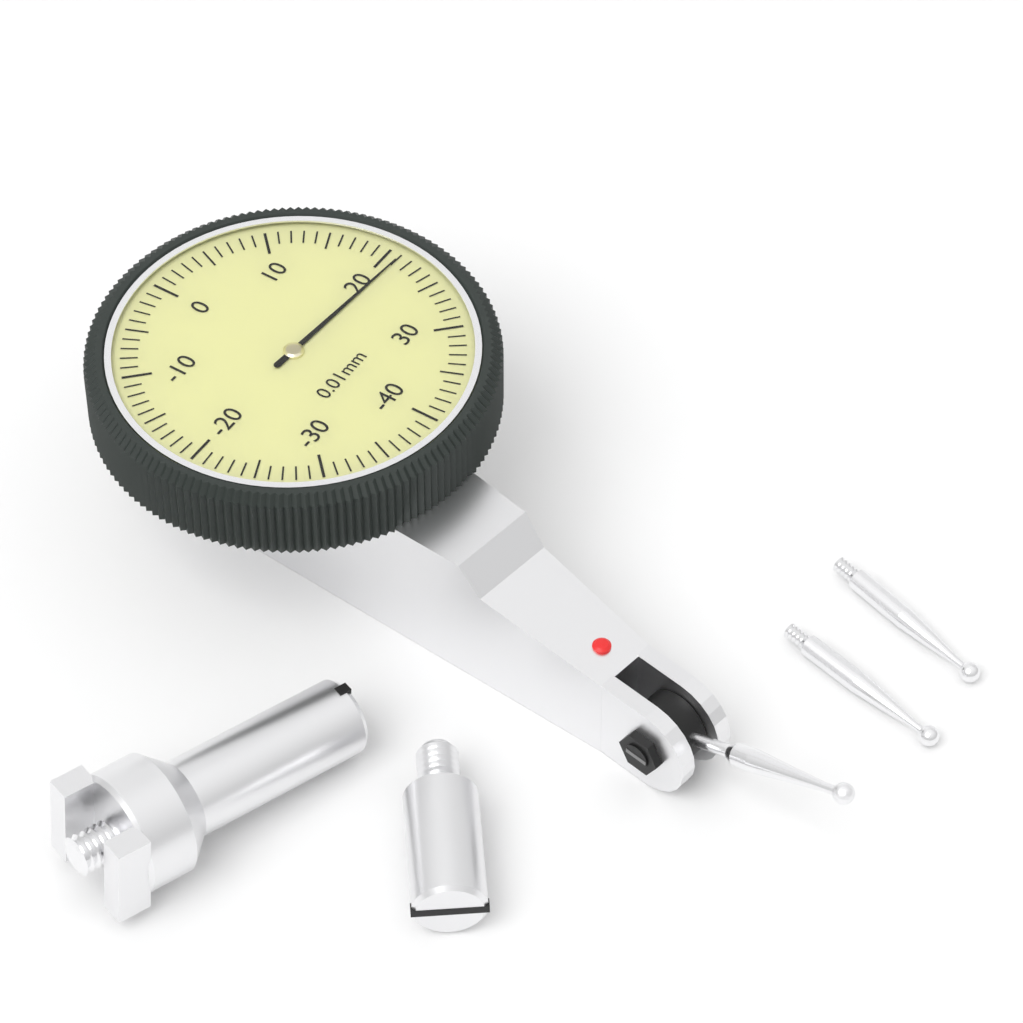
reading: 21 0.01mm
